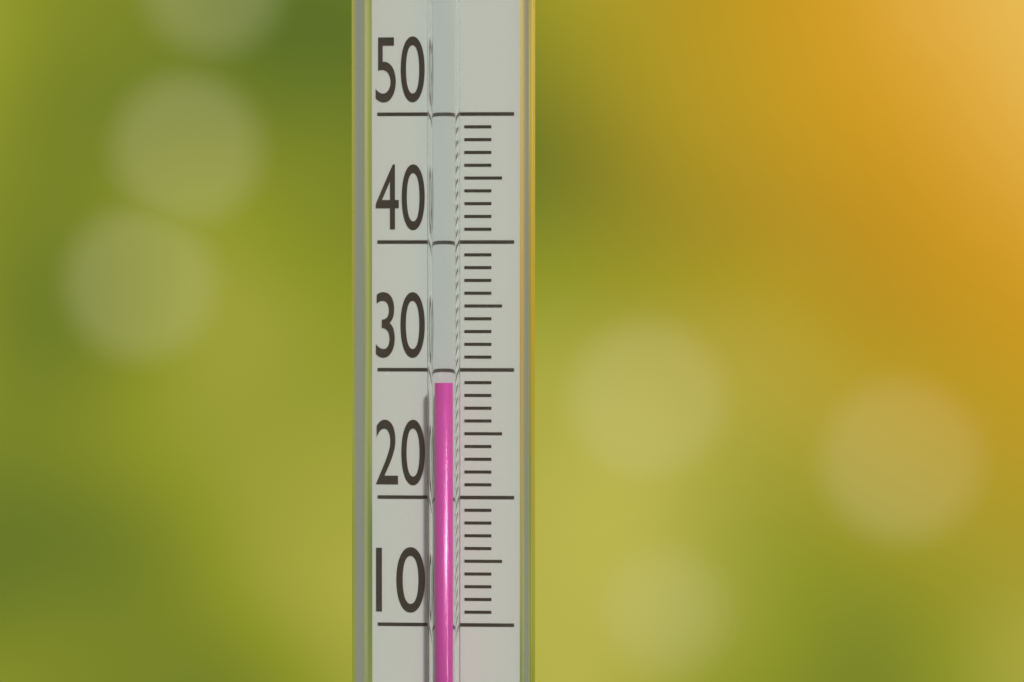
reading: 29 (no unit)
